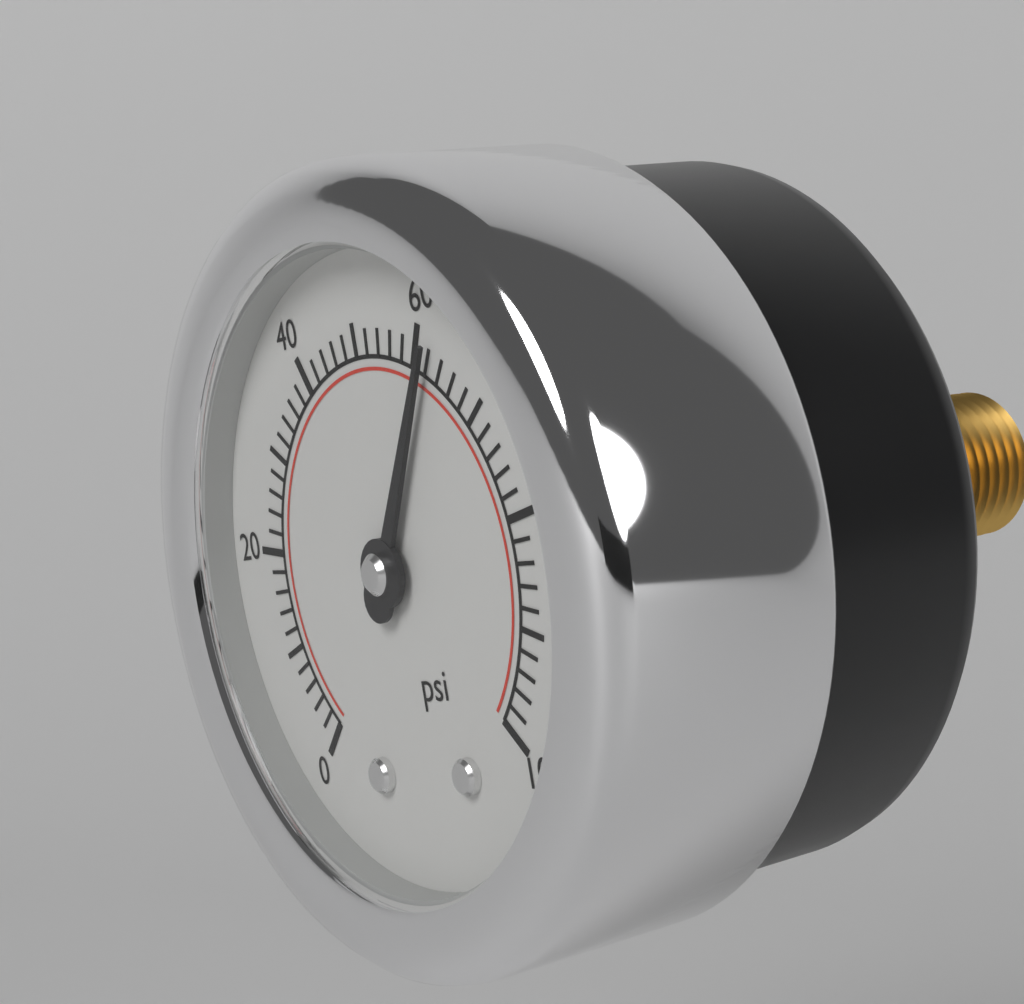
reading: 62 psi
